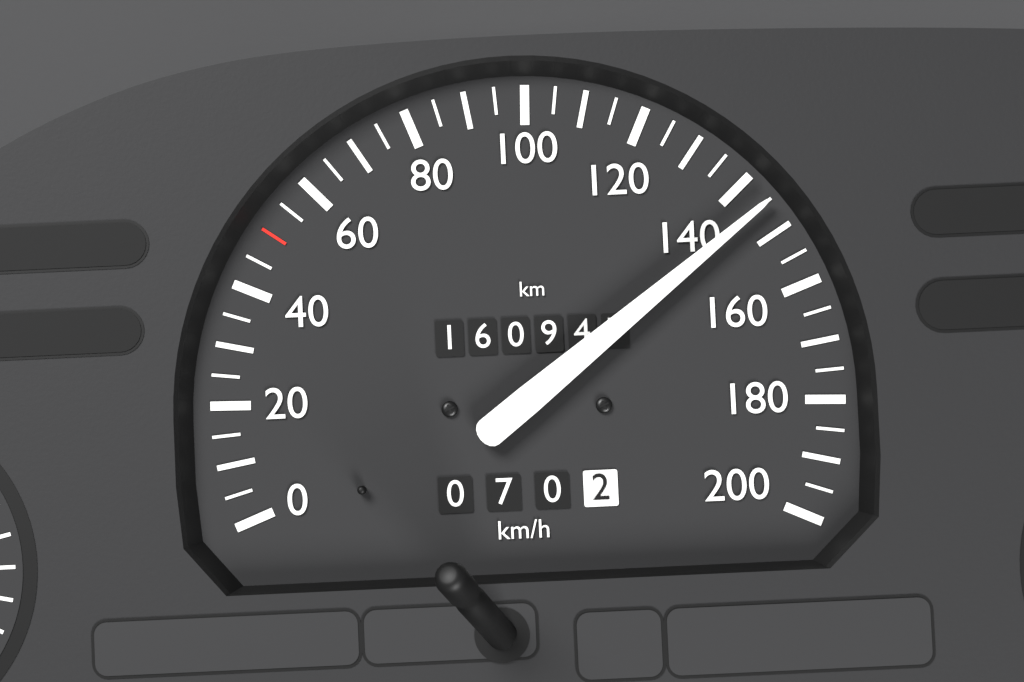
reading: 145 km/h
